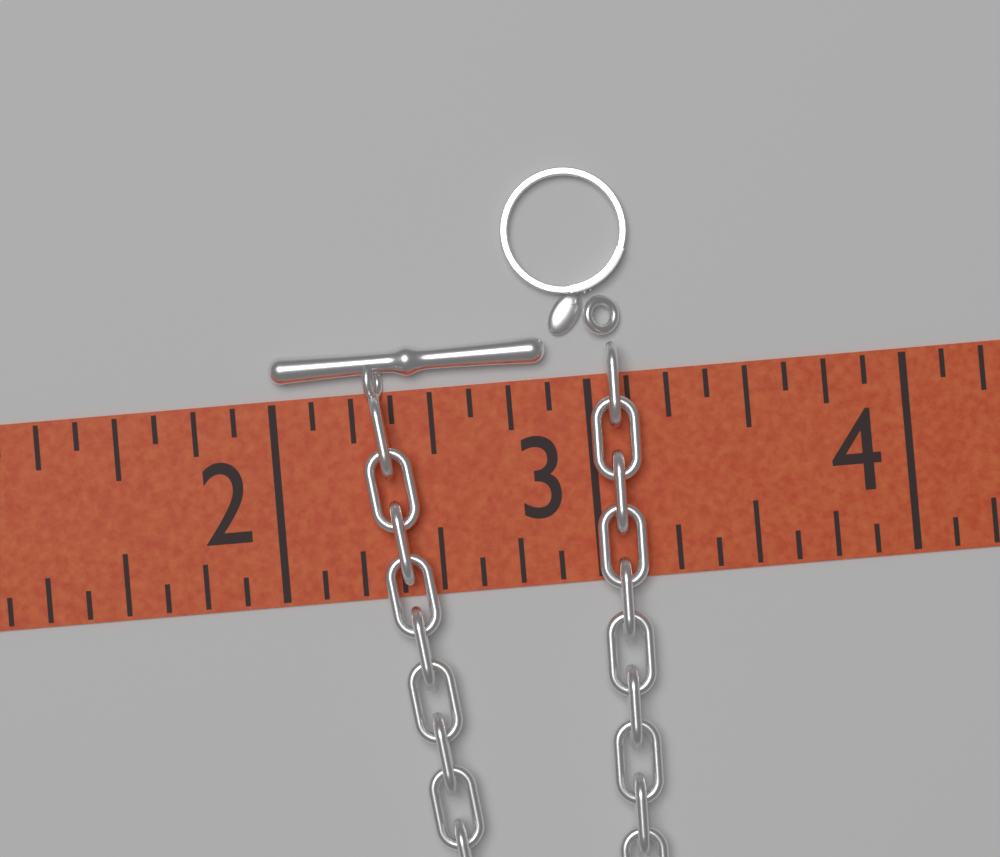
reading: 2.875 (no unit)
